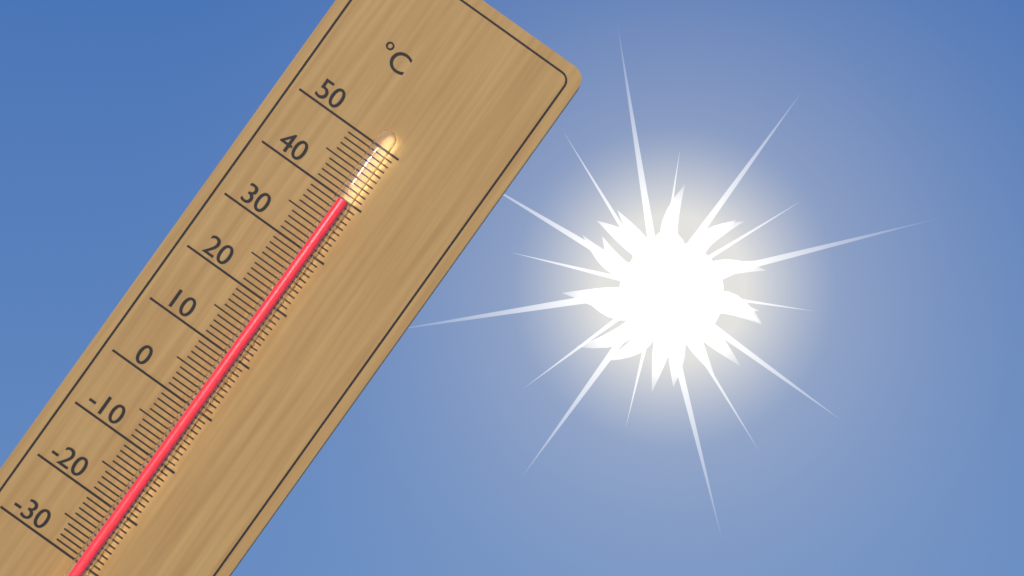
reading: 40 °C
